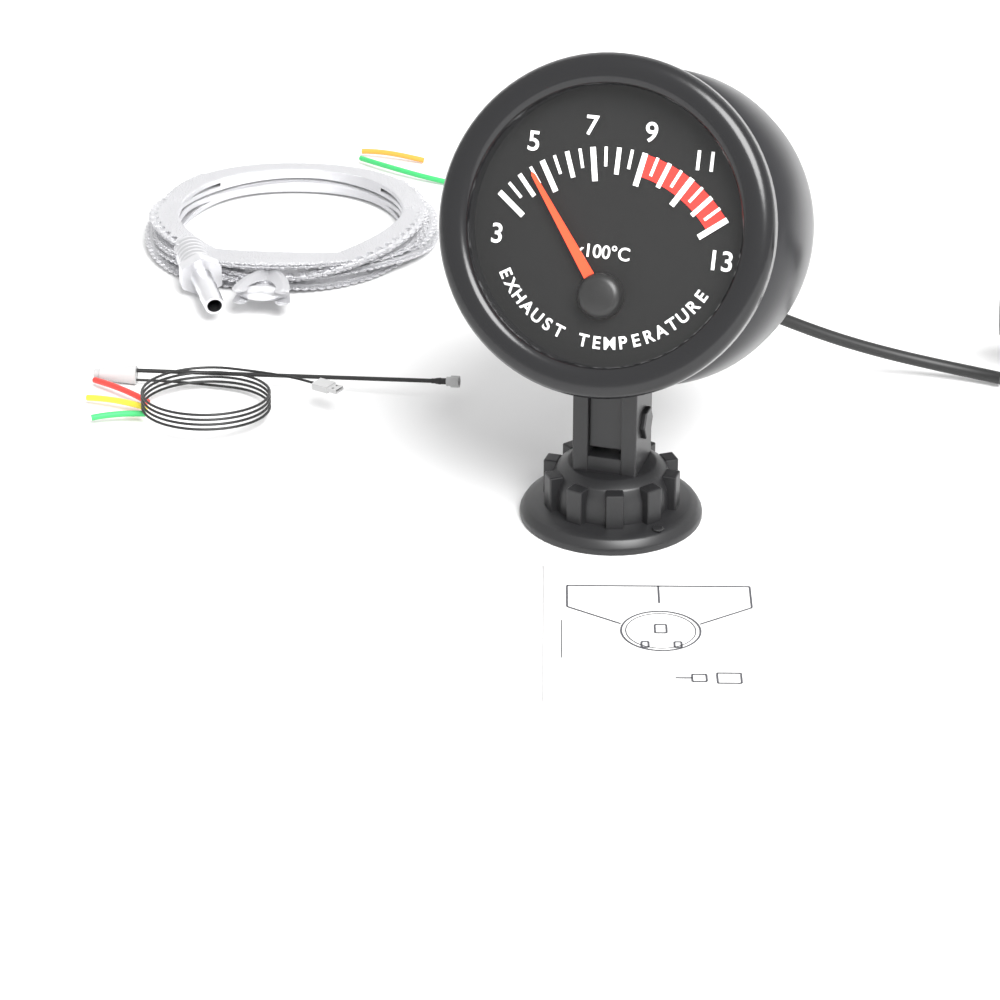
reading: 450 °C
